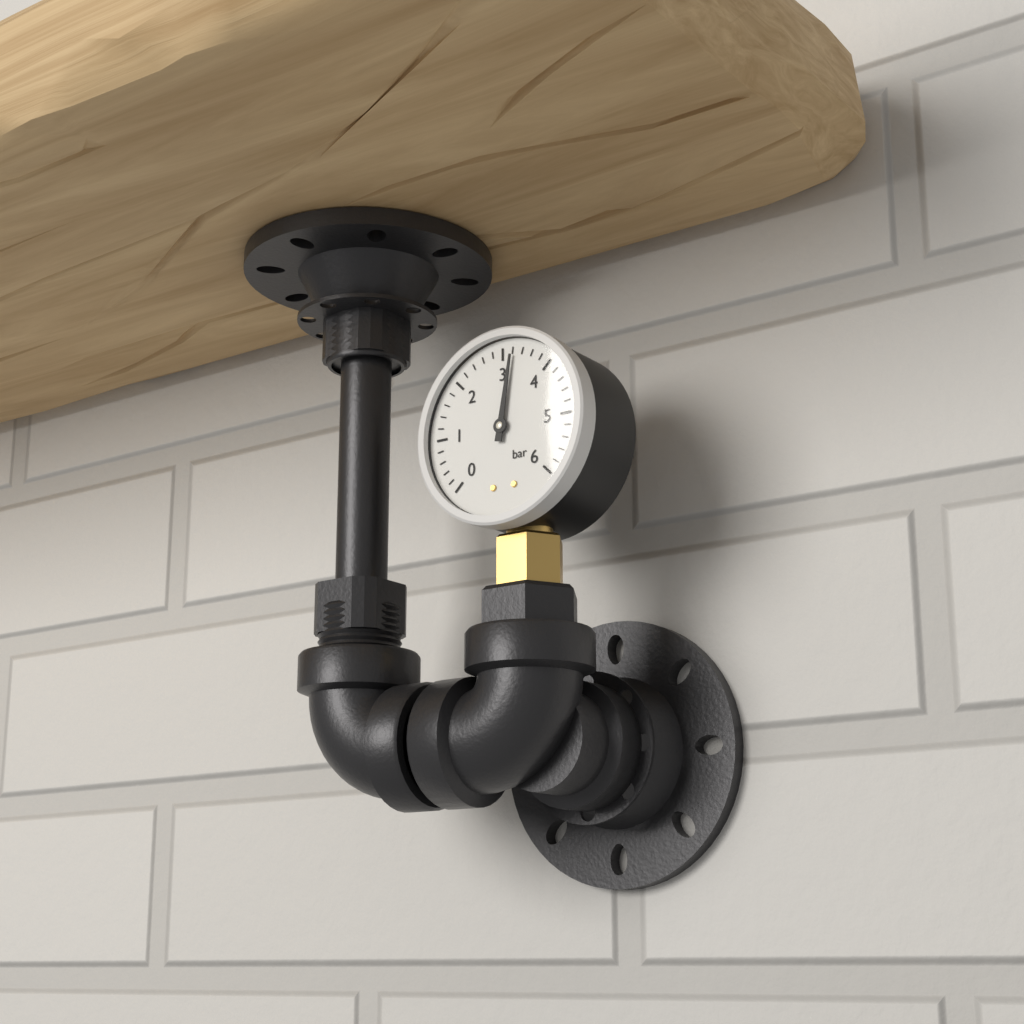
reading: 3.2 bar
